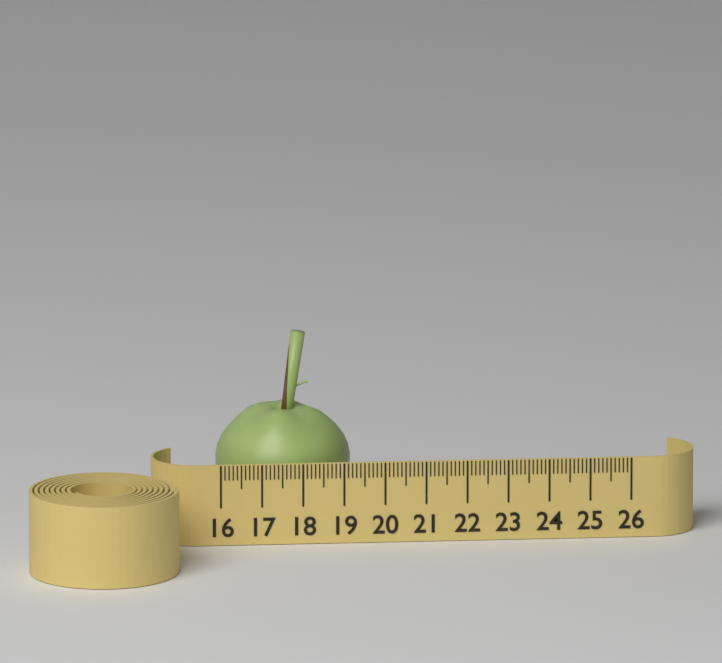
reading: 19.3 (no unit)
